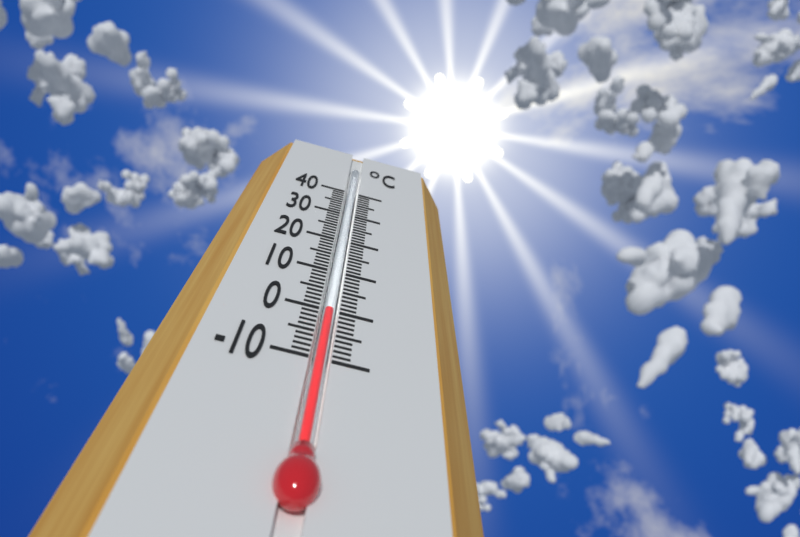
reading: 0 °C
